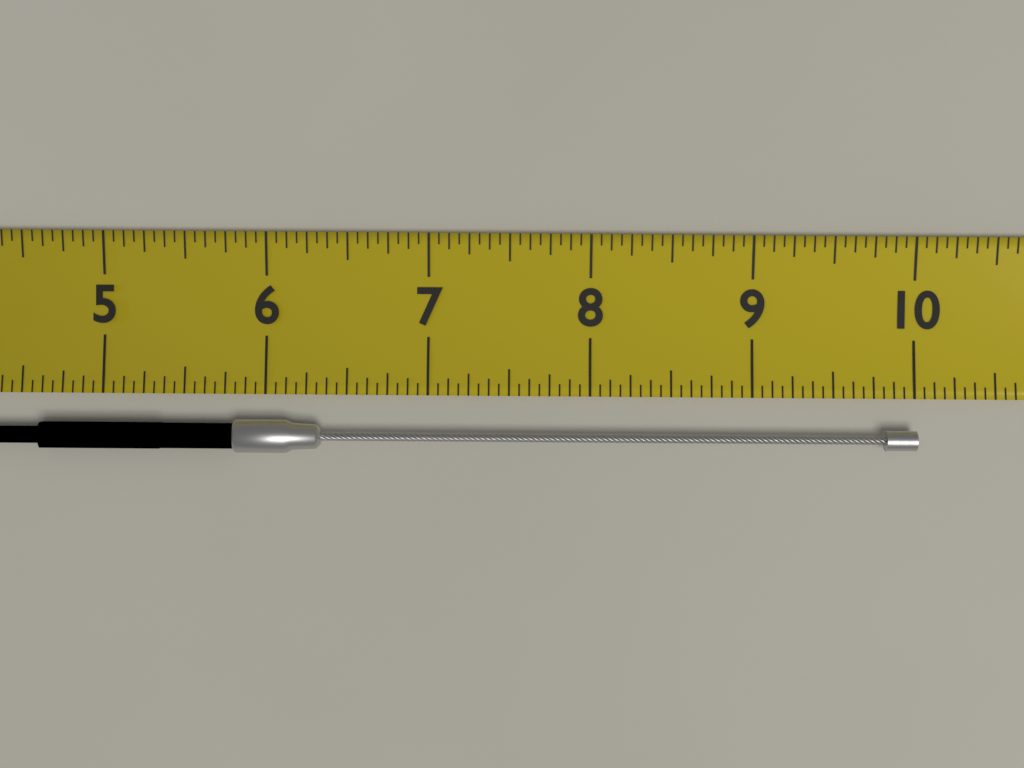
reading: 10.0000 (no unit)
